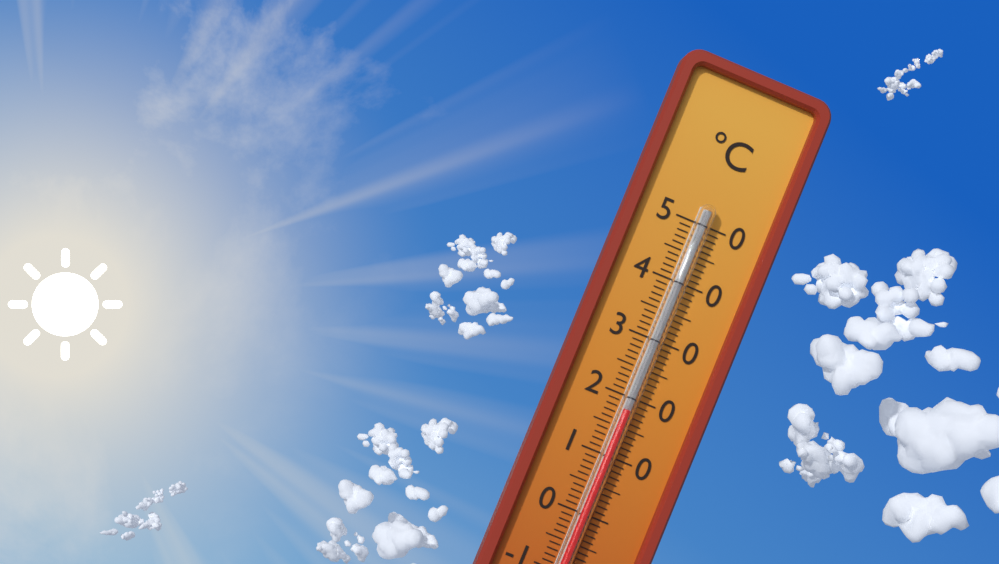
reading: 18 °C
